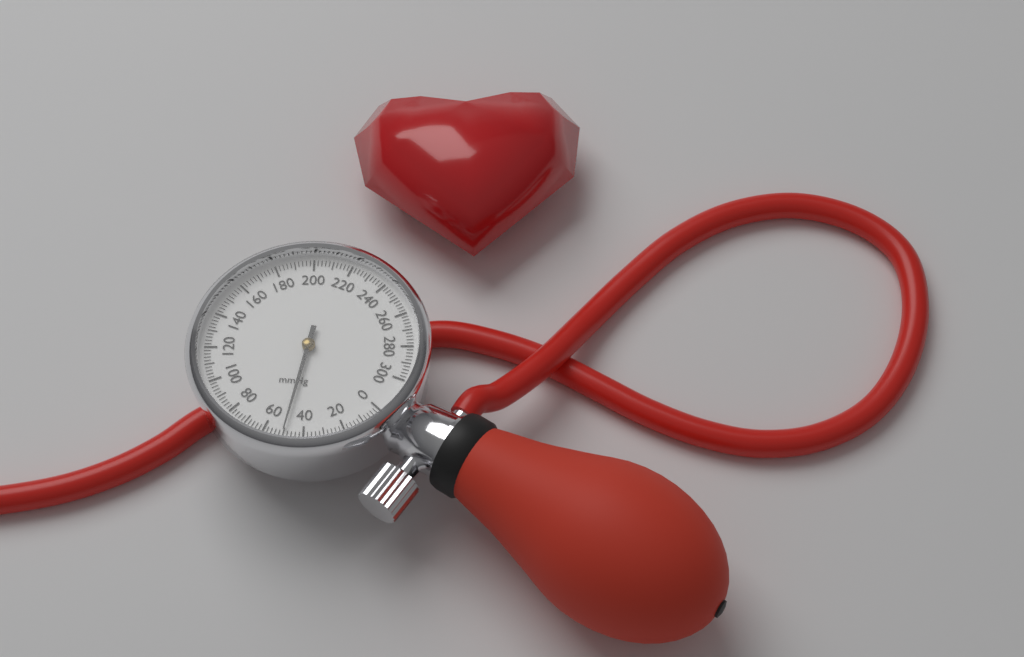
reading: 50 mmHg
